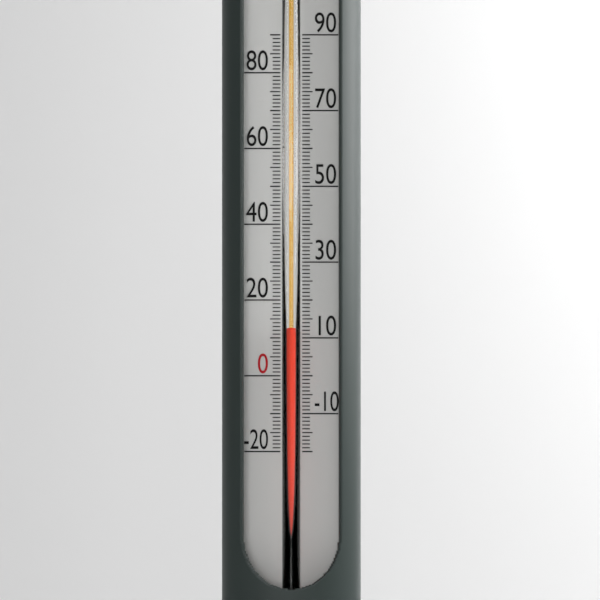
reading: 13 (no unit)
